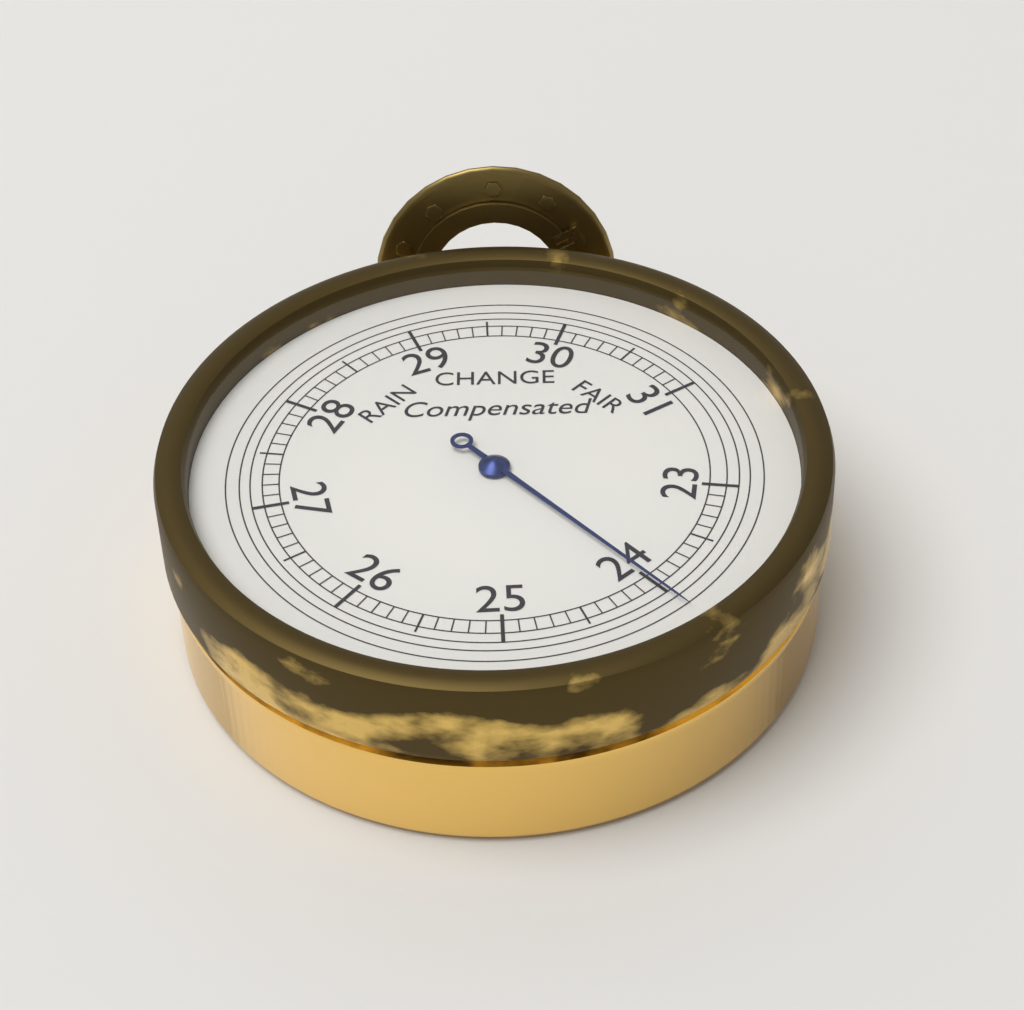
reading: 24.0 inHg
